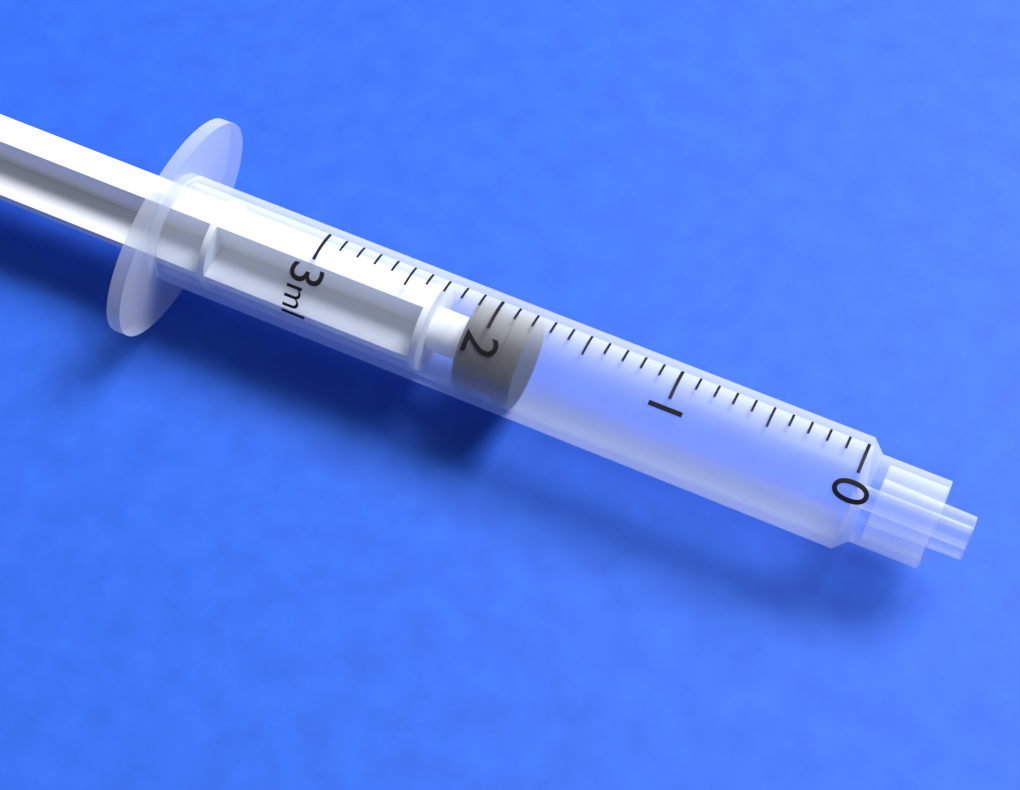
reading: 1.8 ml
